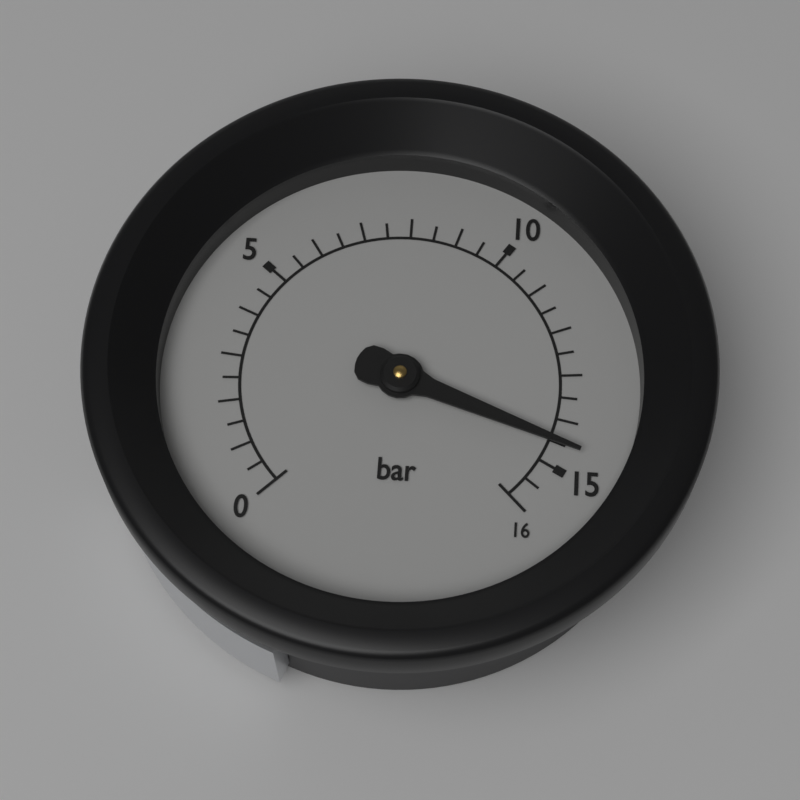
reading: 14.5 bar
